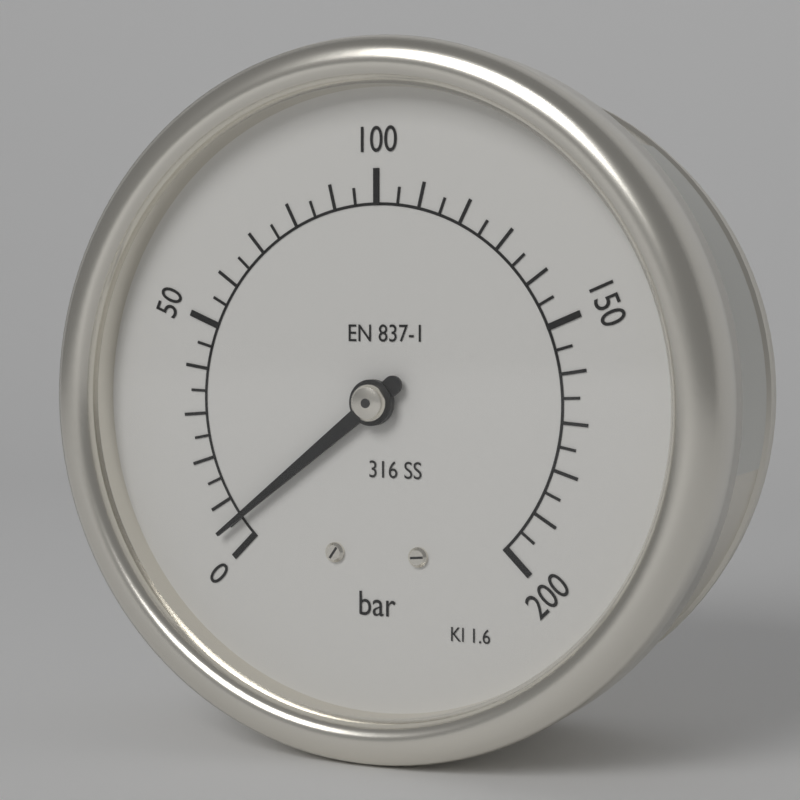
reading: 5 bar
